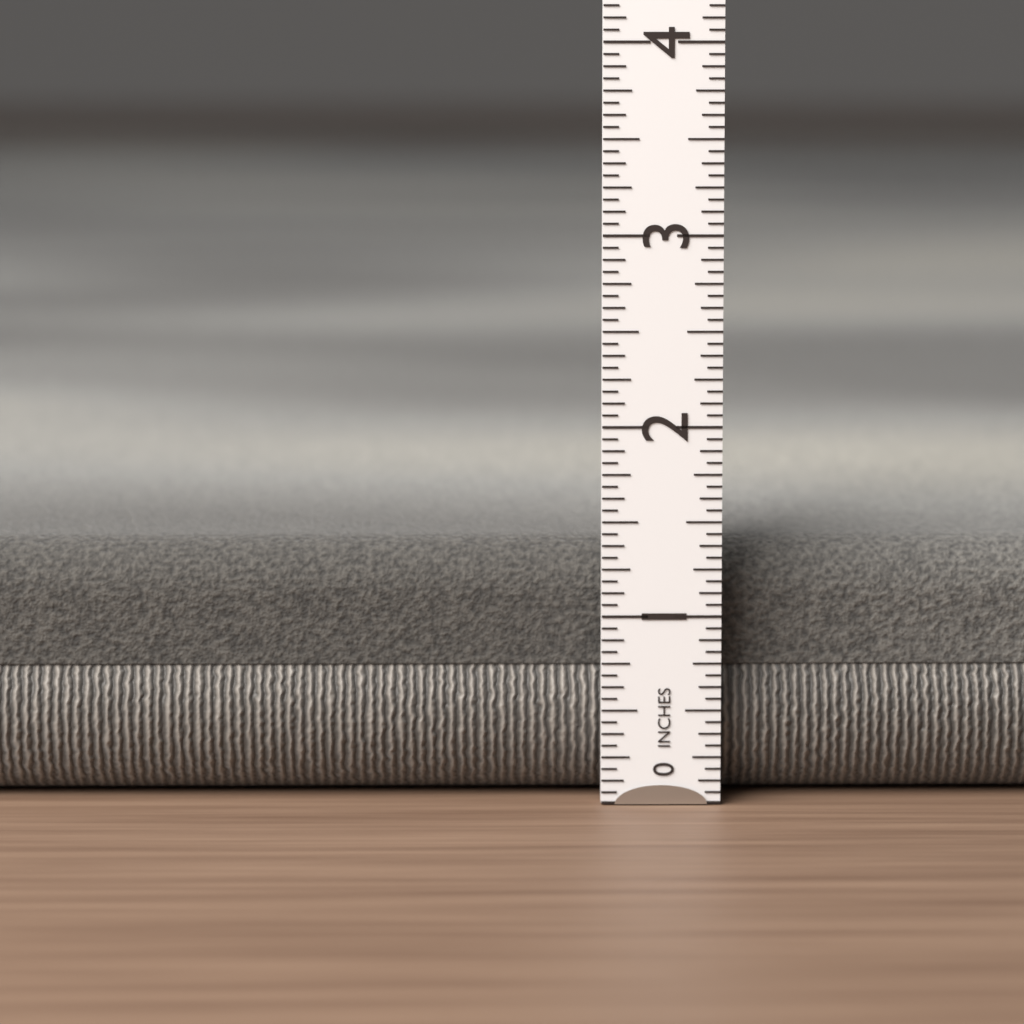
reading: 1.3750 in
